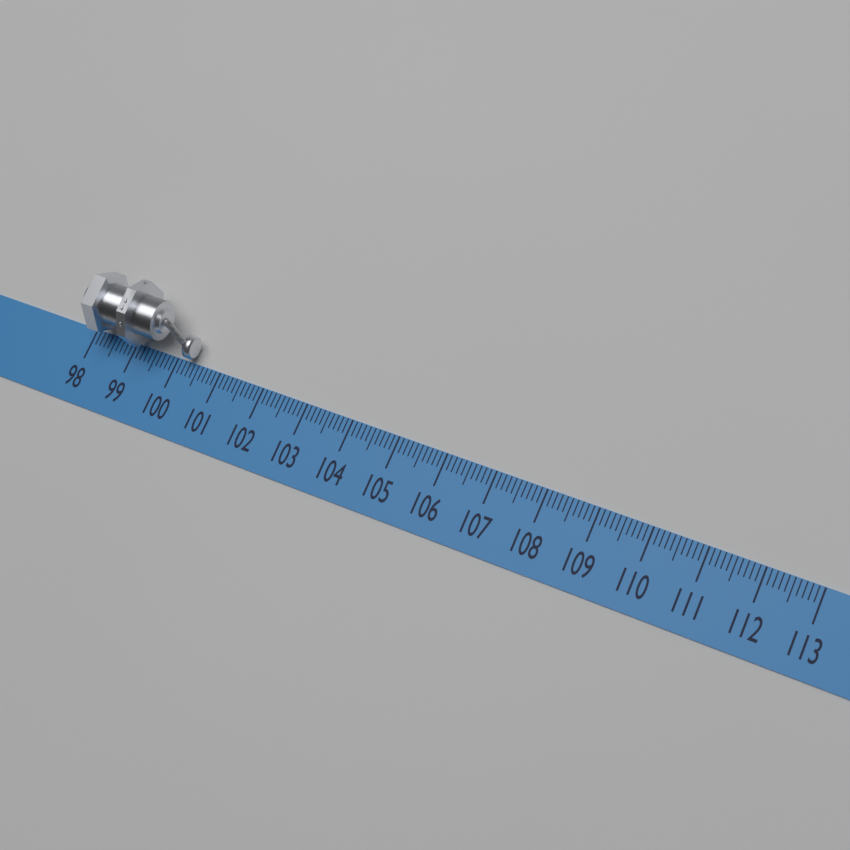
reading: 100.4 (no unit)
